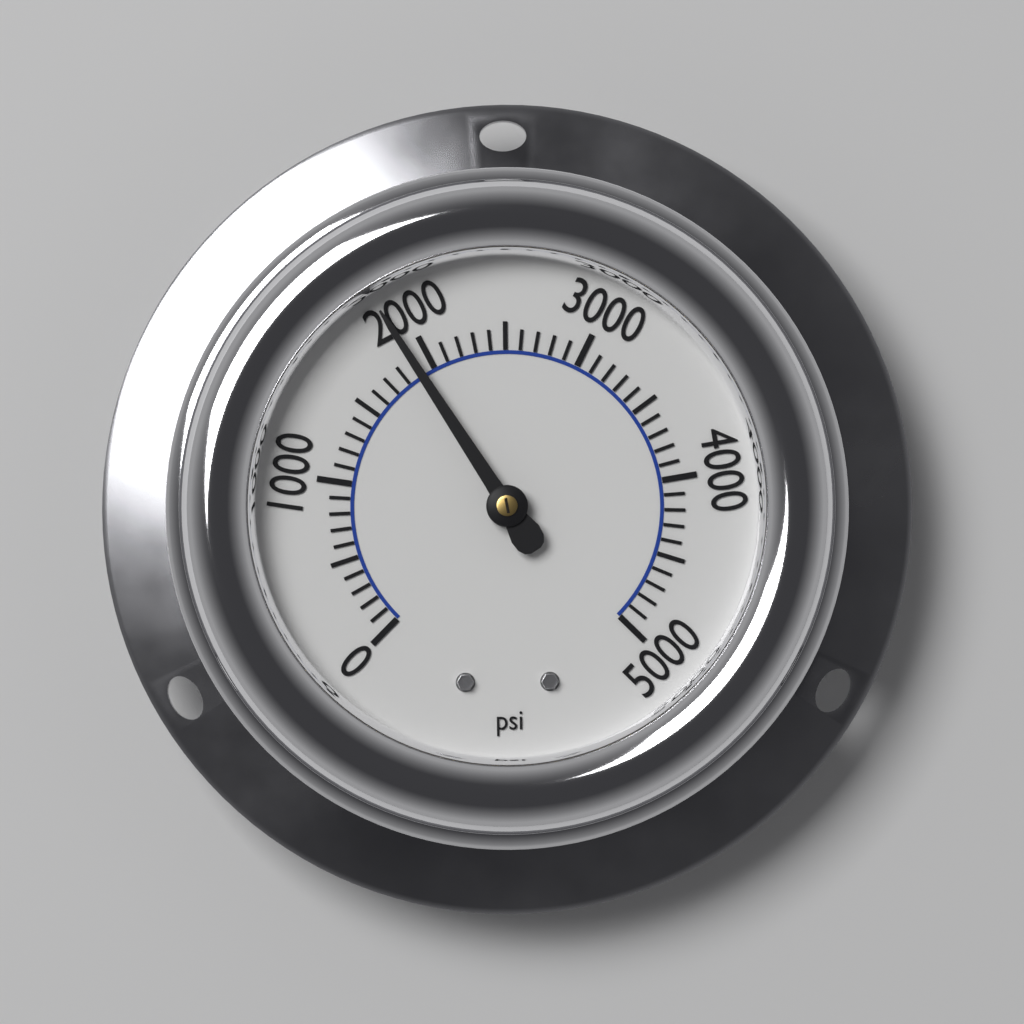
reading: 1900 psi
